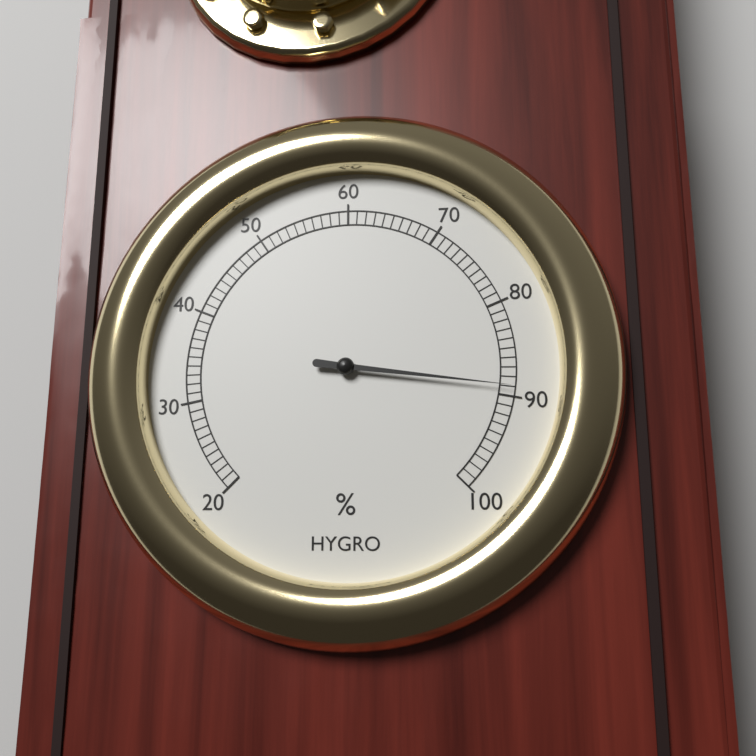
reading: 89 %
